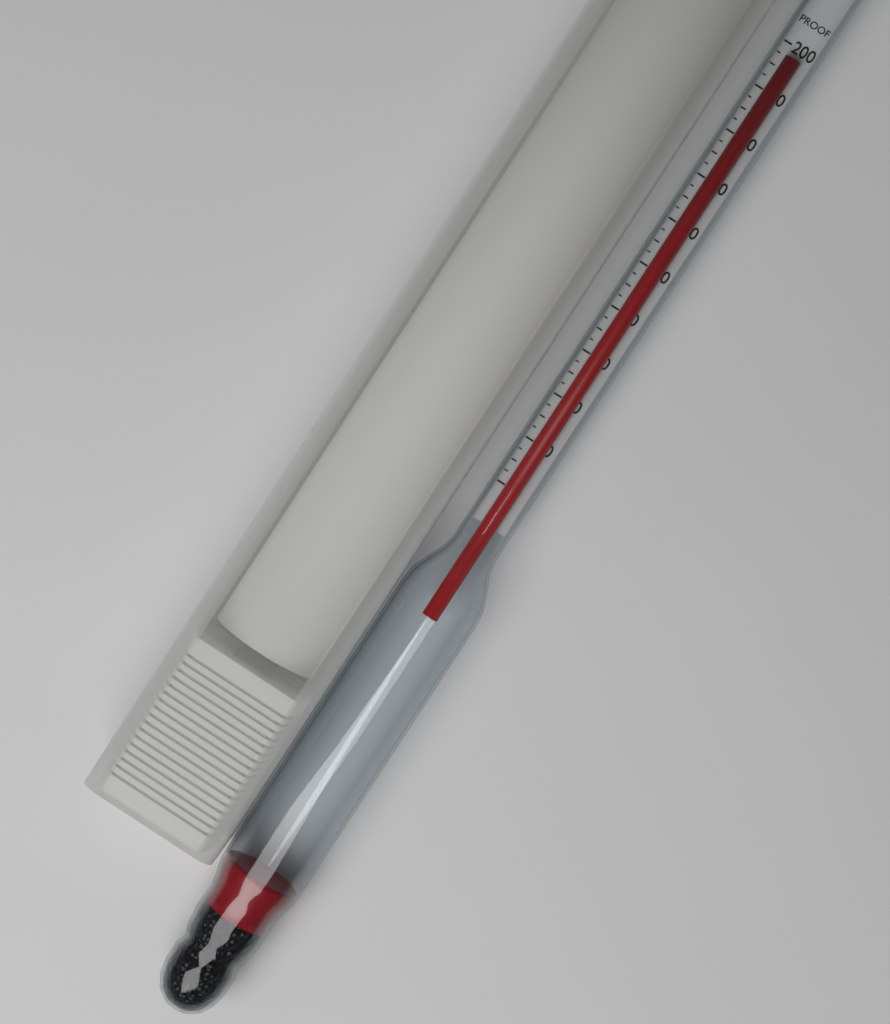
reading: 195 proof
